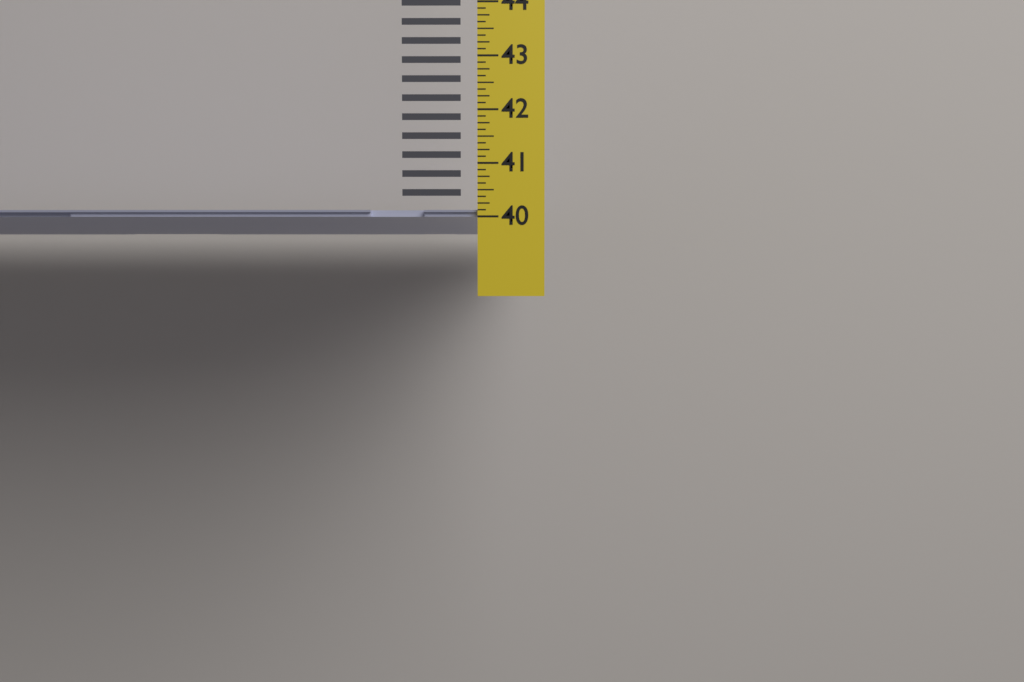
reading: 40.125 in
